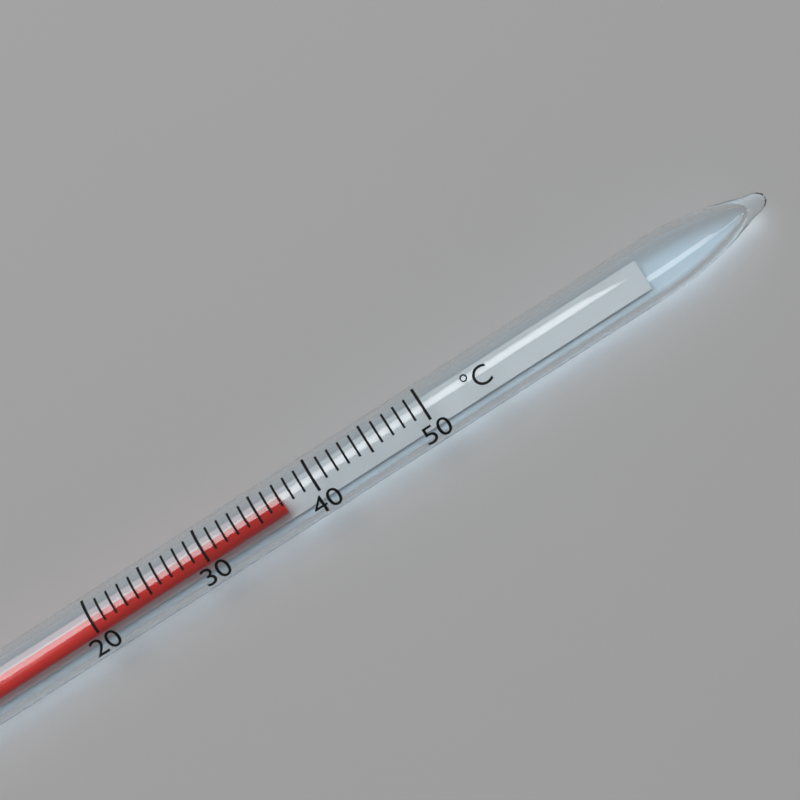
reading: 37 °C
